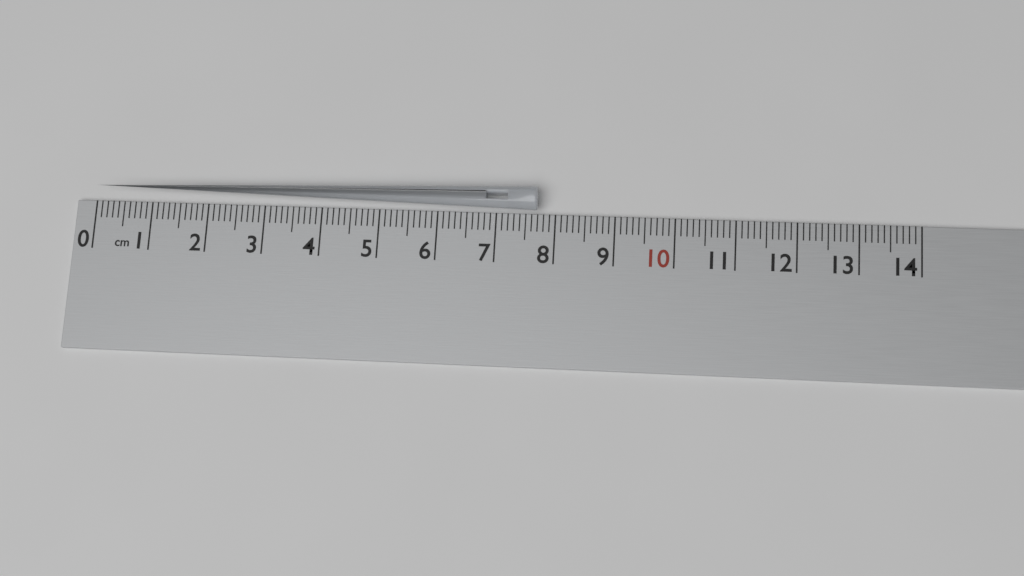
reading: 7.7 cm
